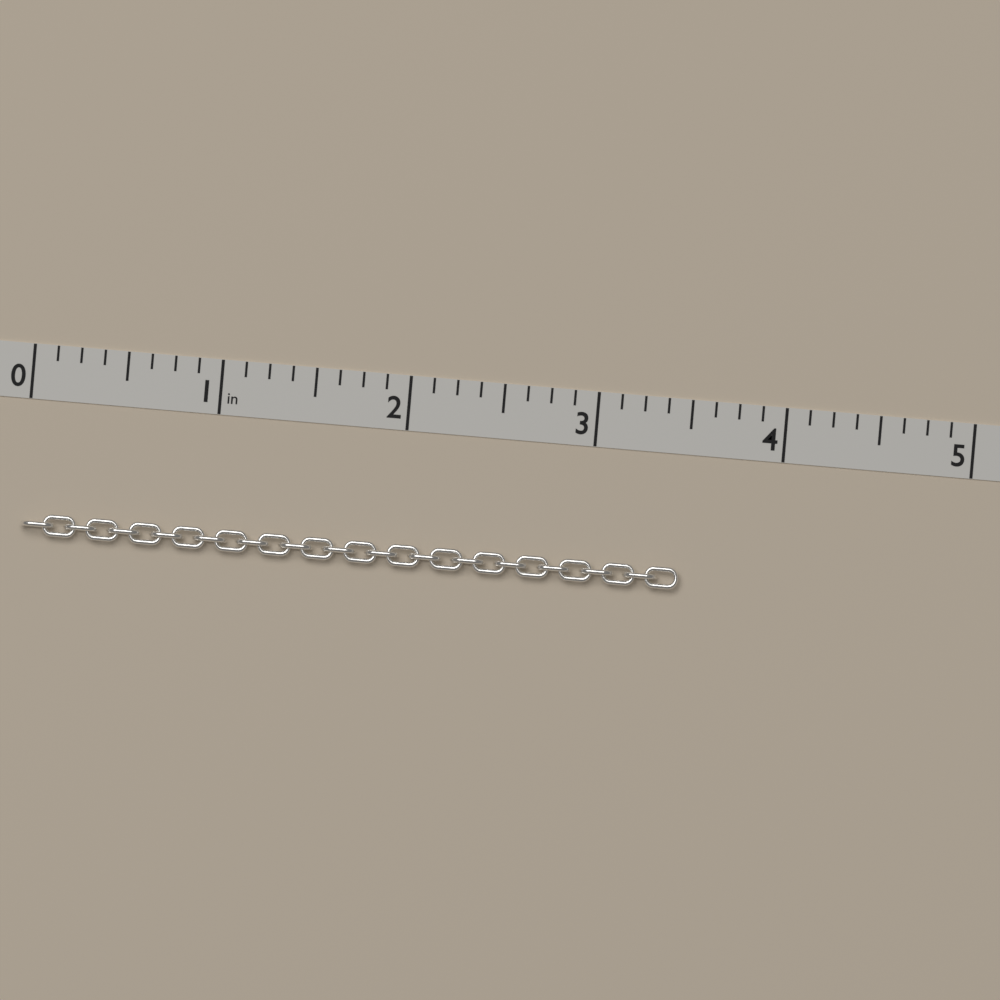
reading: 3.500 in
